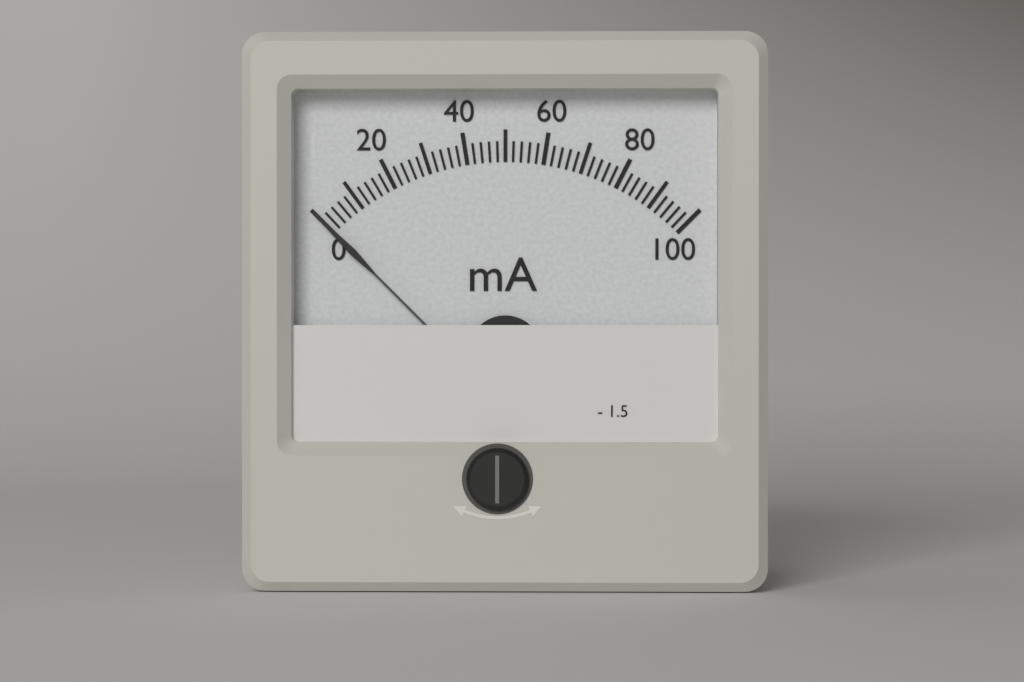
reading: 0 mA
